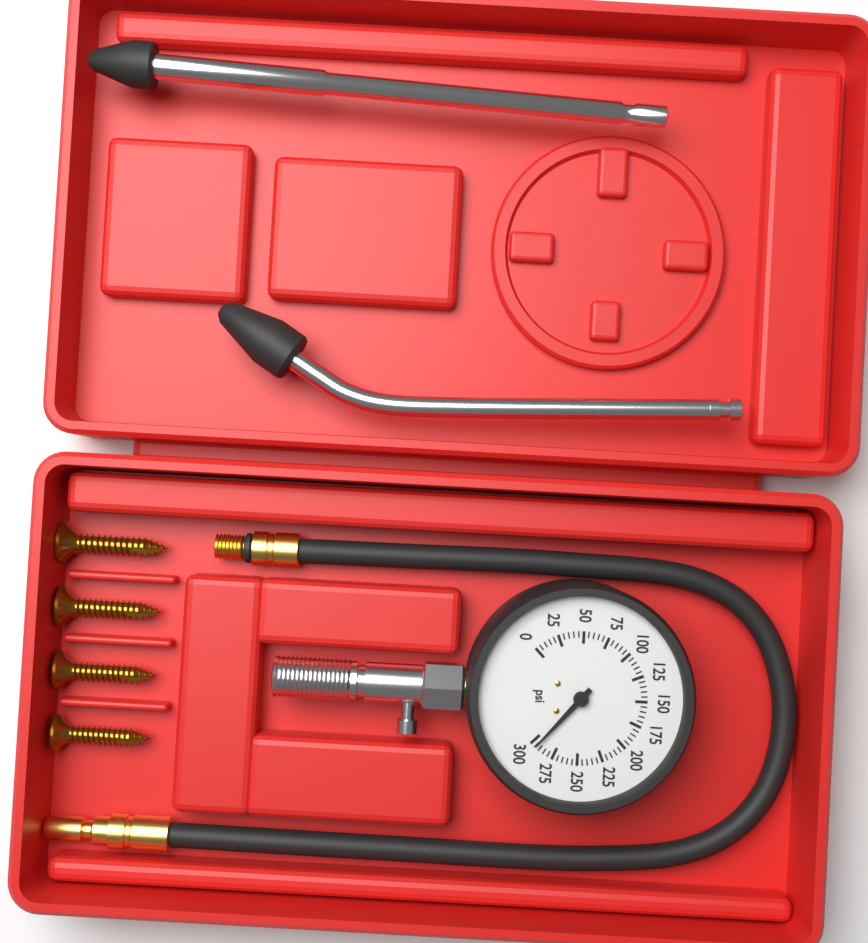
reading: 295 psi
